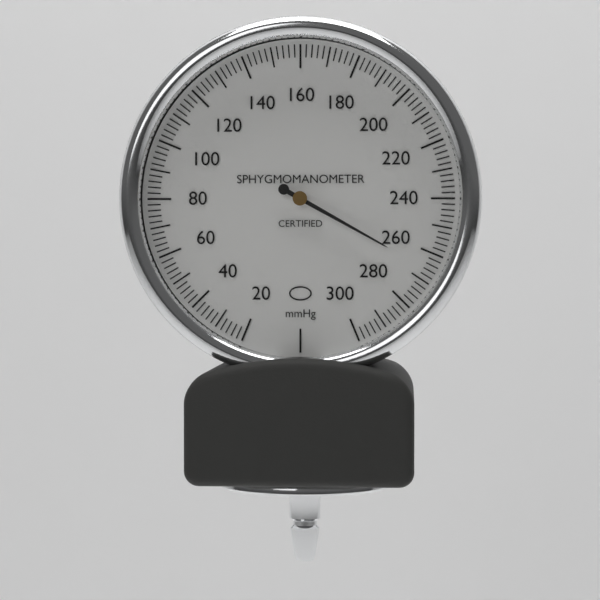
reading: 266 mmHg
